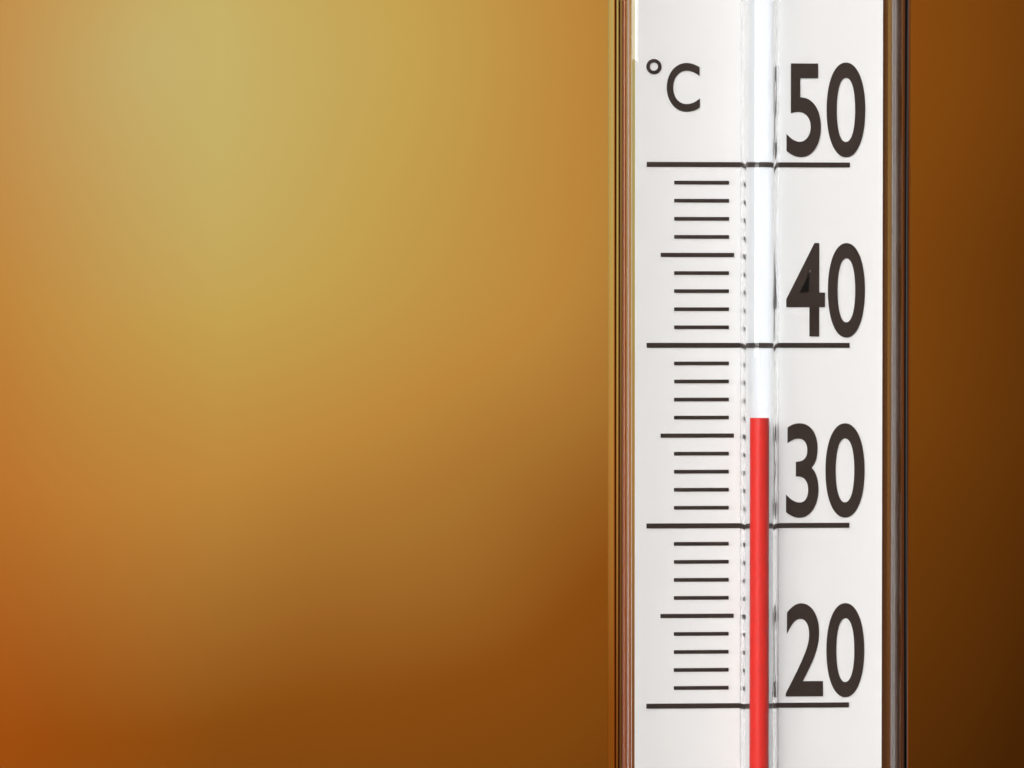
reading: 36 °C
